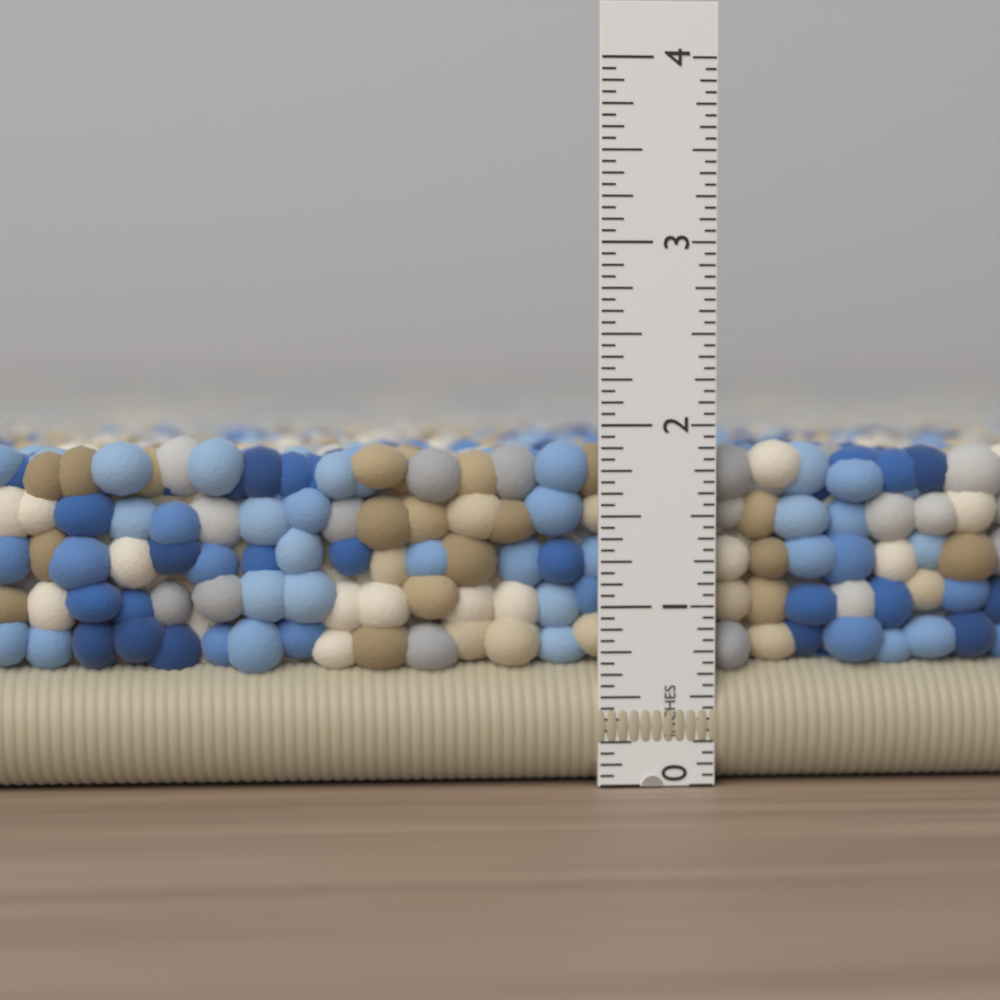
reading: 1.9375 in
